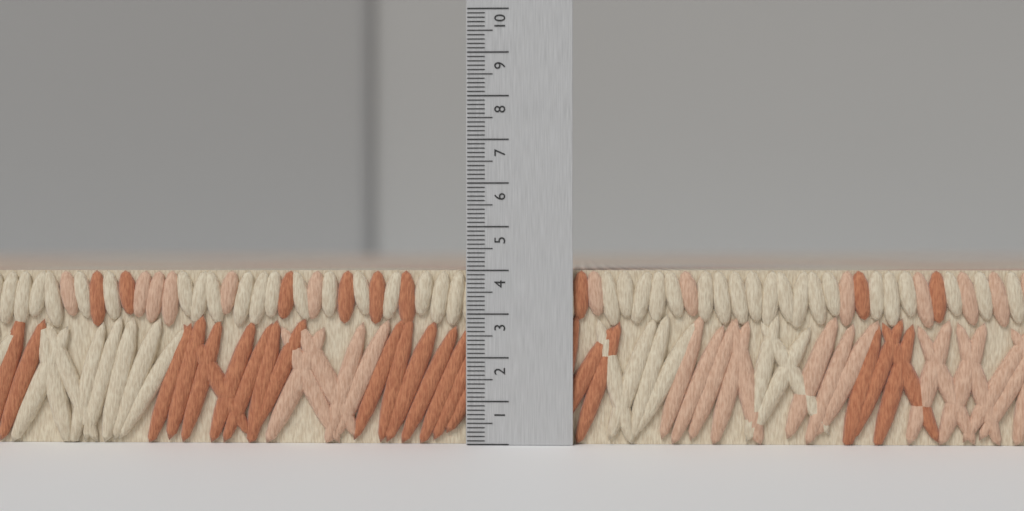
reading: 4.0 (no unit)
